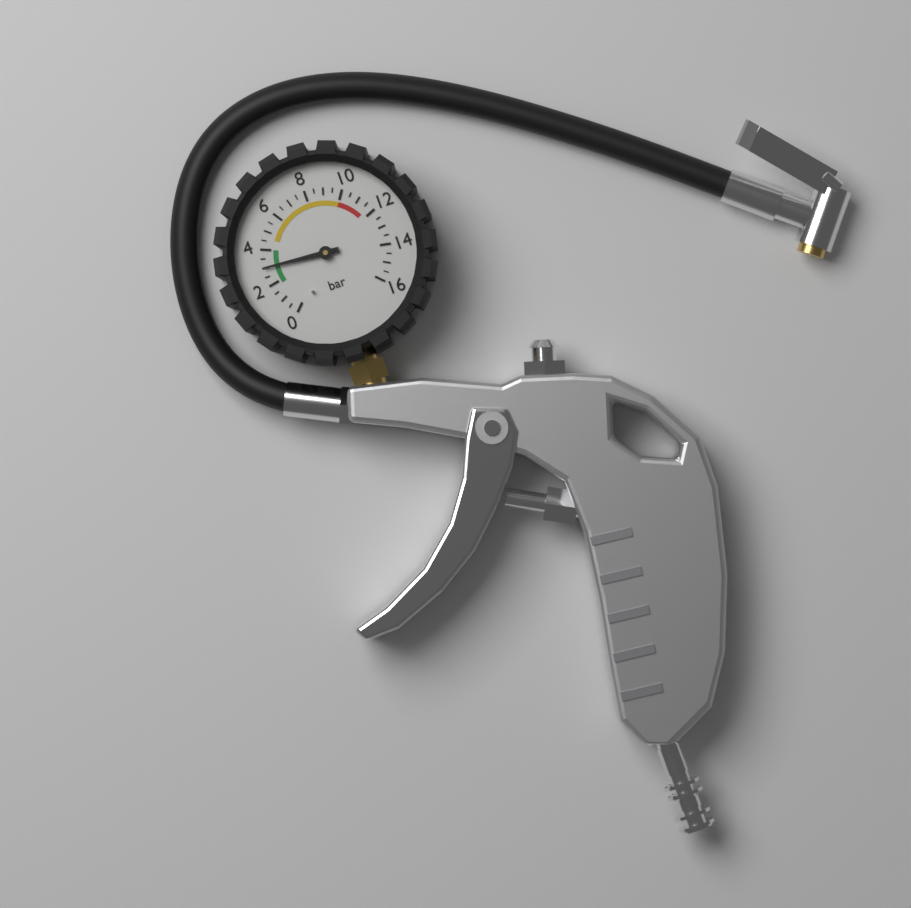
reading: 3.0 bar
